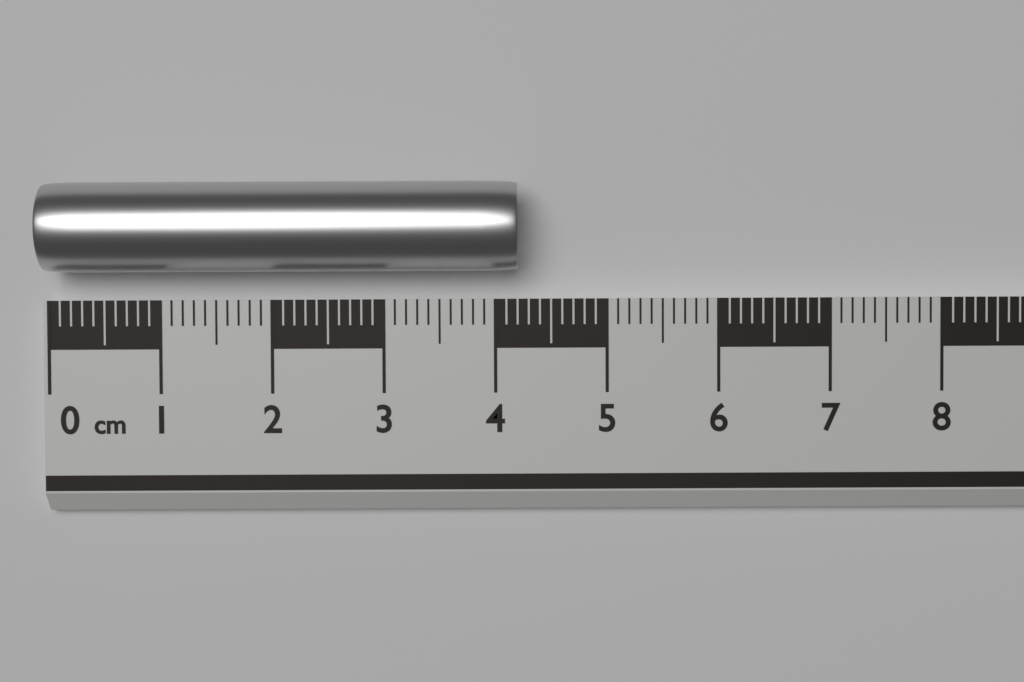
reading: 4.2 cm
